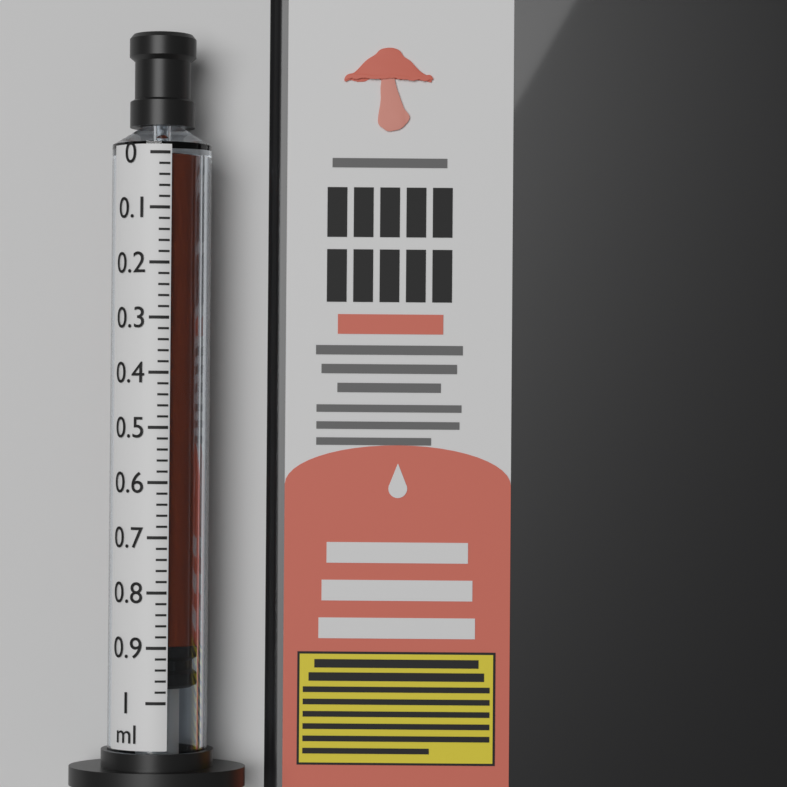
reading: 0.90 ml
